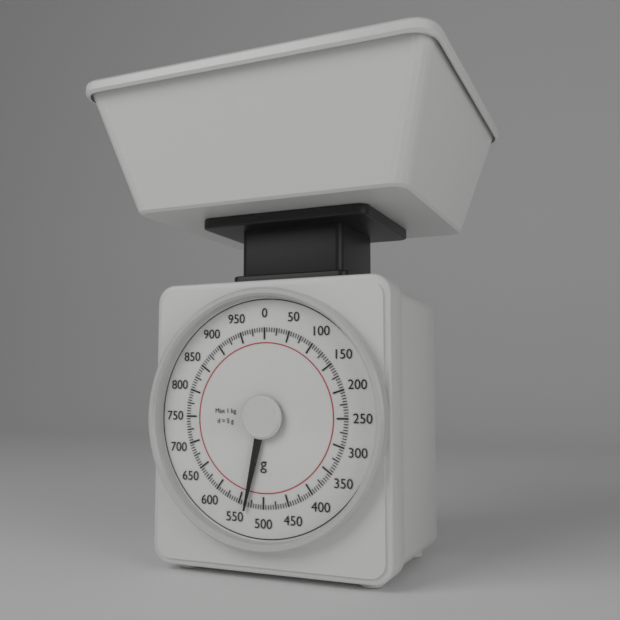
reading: 535 g
